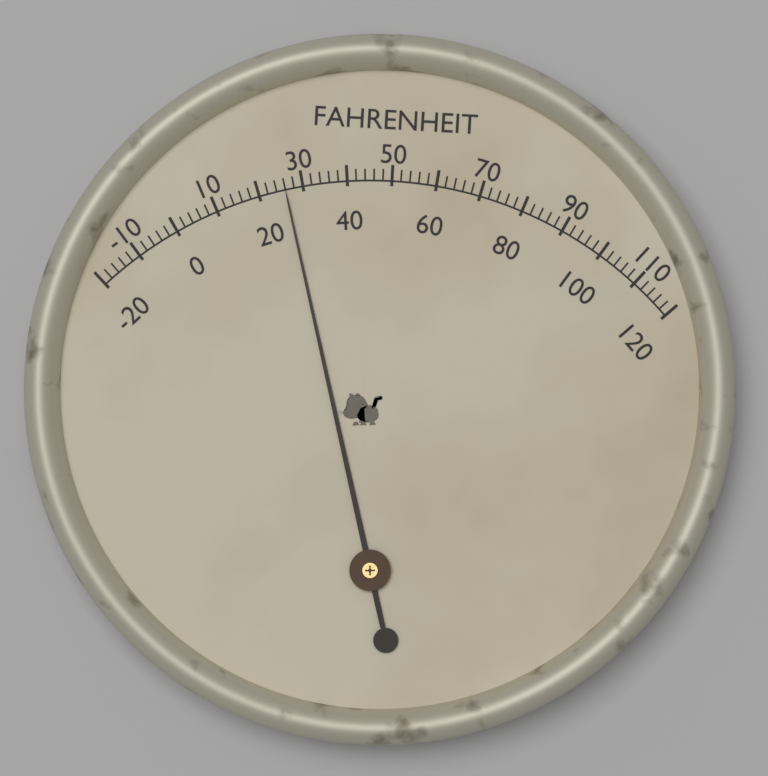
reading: 26 °F
